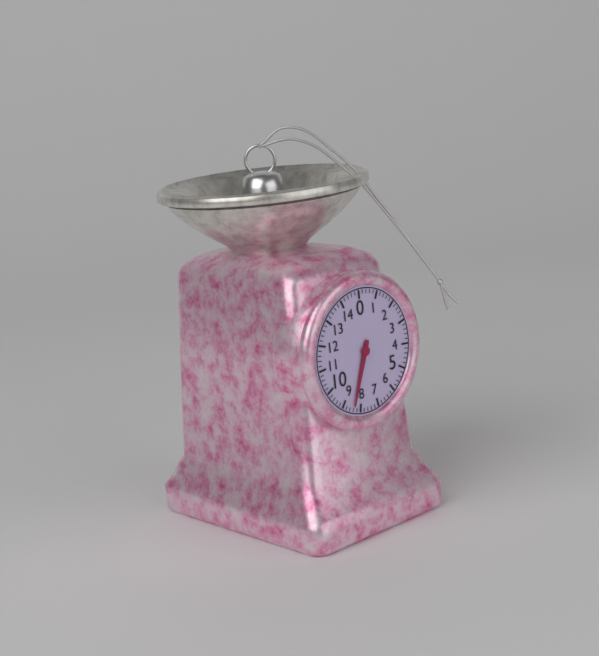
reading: 8.4 (no unit)
